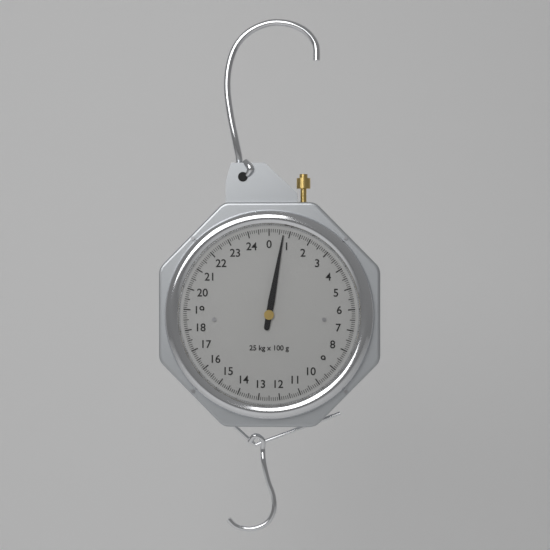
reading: 0.7 kg
